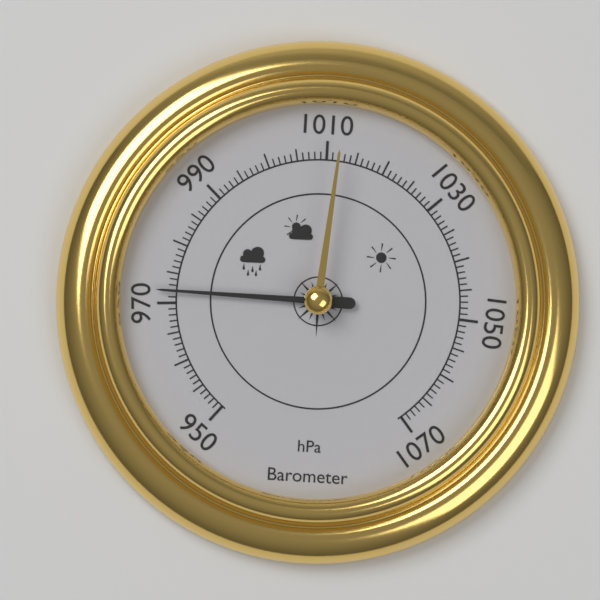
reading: 972 hPa
